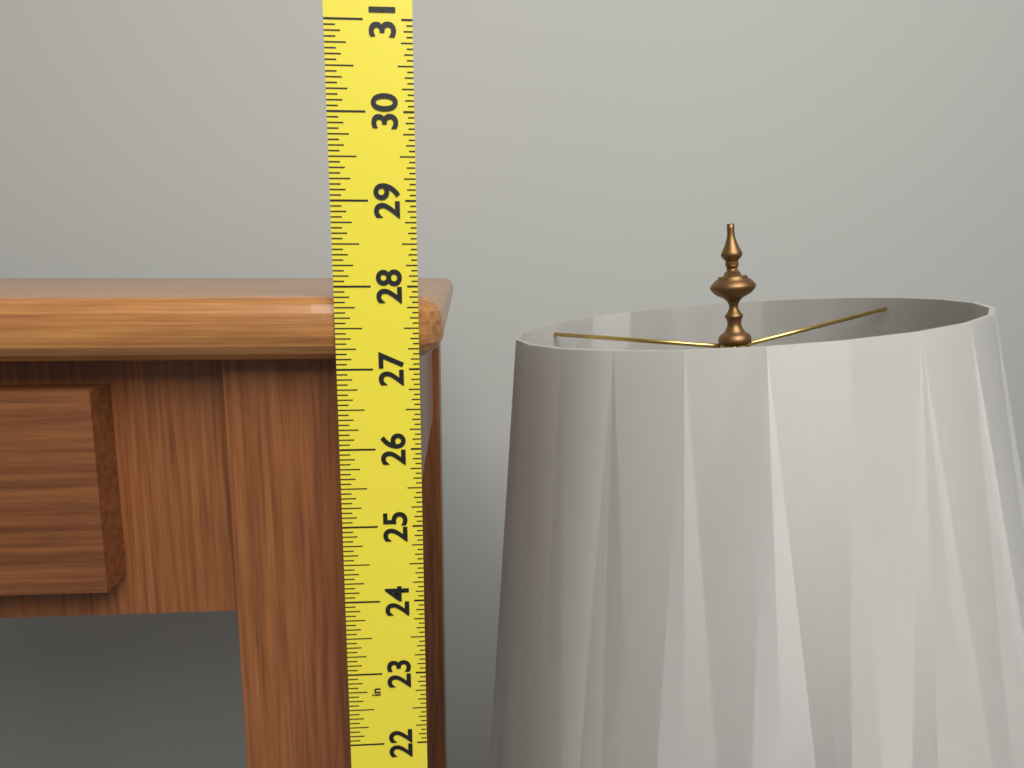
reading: 27.8750 in
